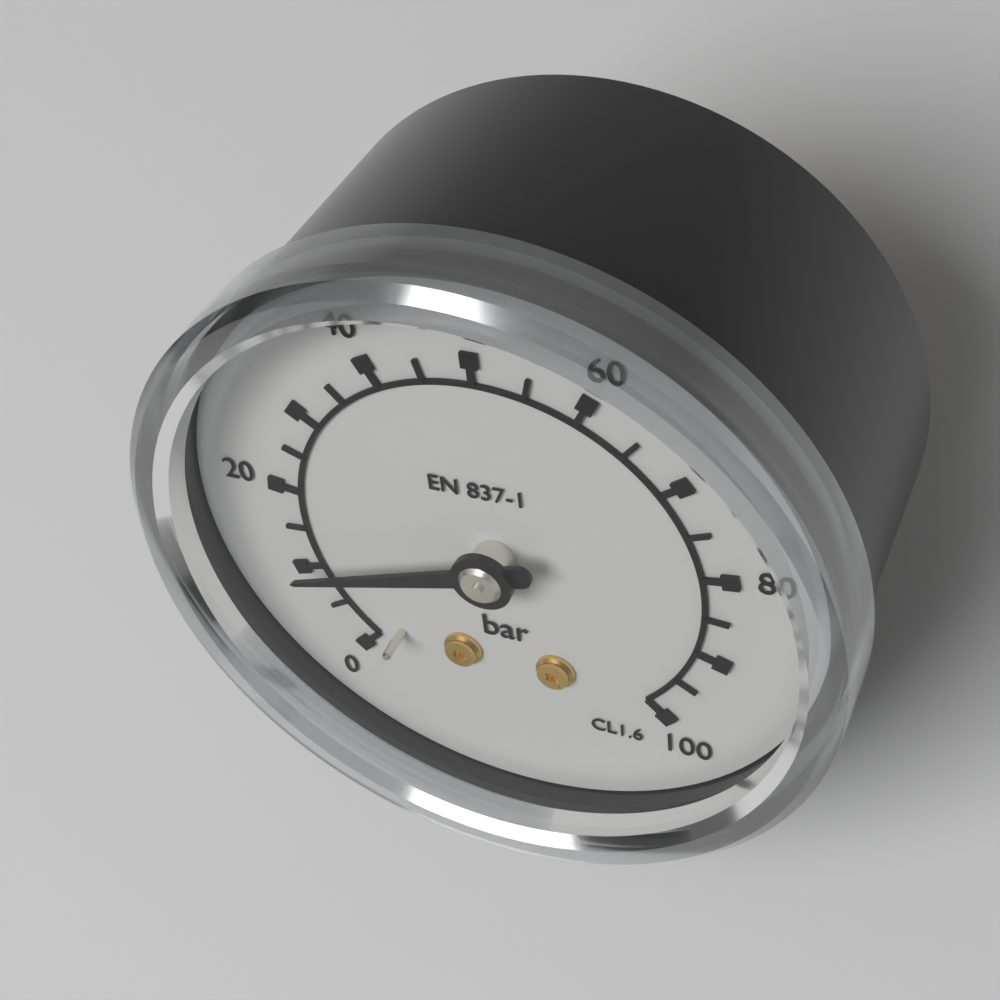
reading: 10 bar
